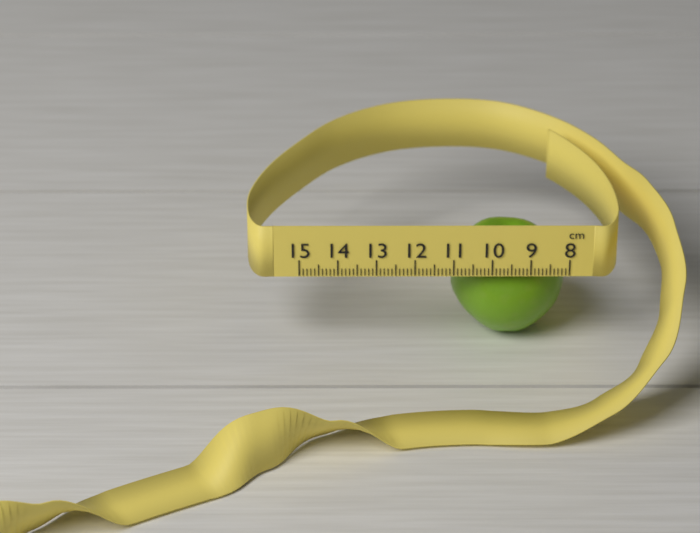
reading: 11.0 cm
